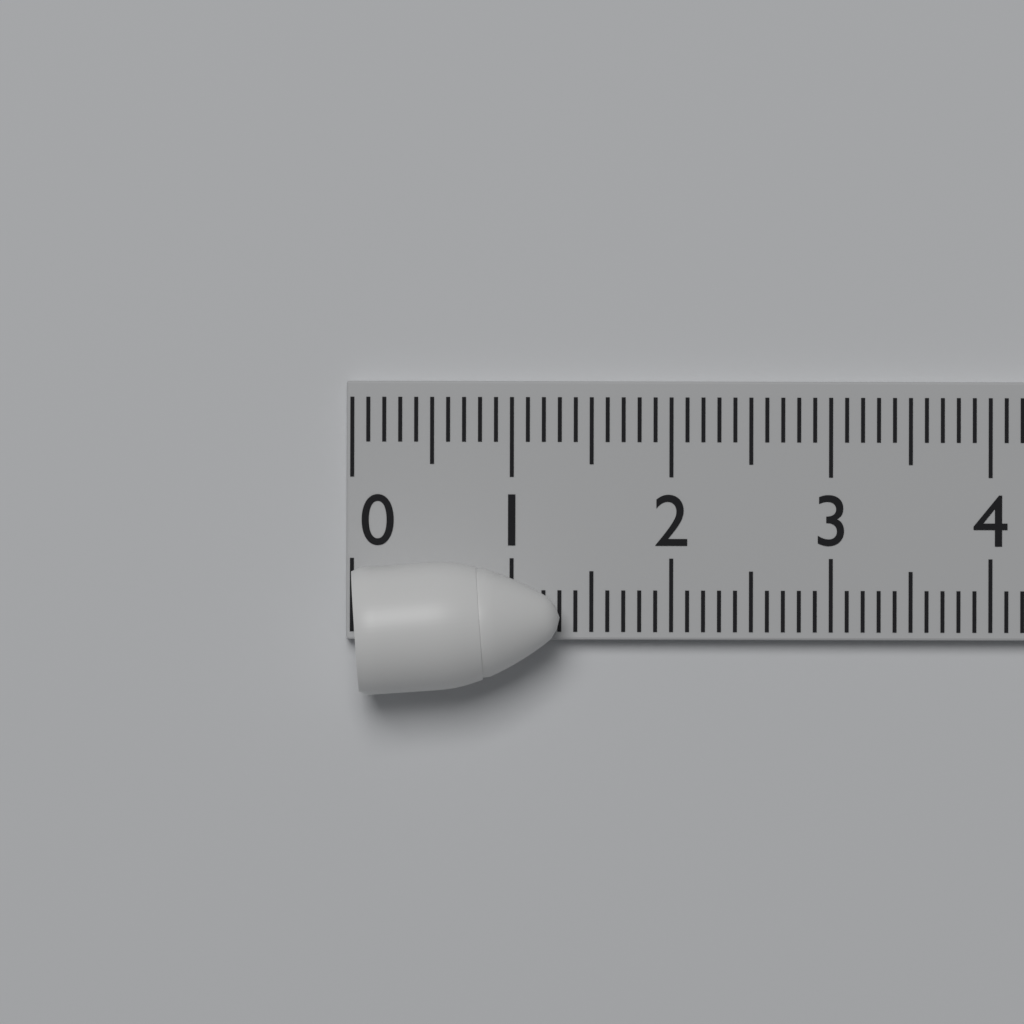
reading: 1.3 (no unit)
